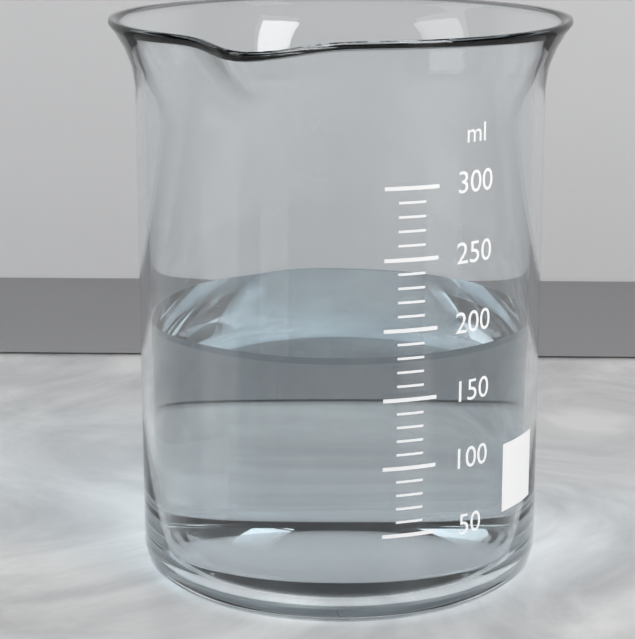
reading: 180 ml
